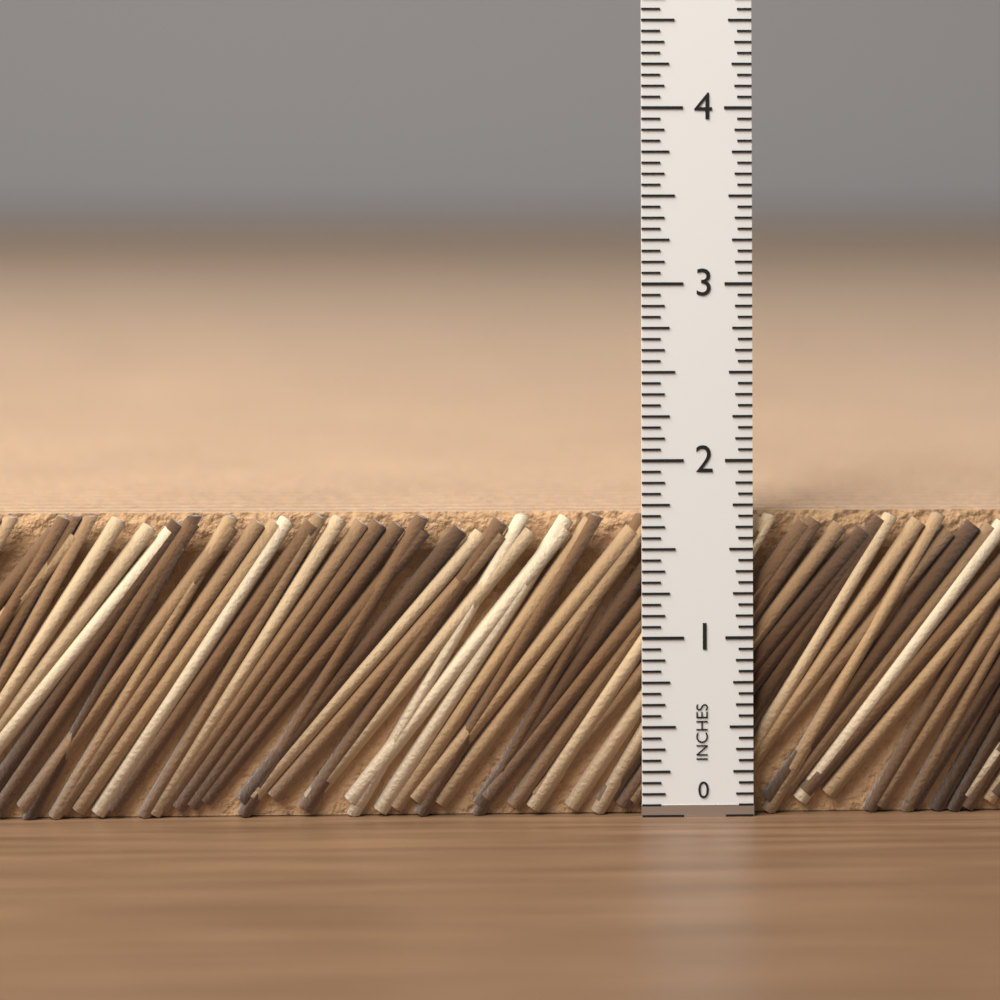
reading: 1.6875 in
